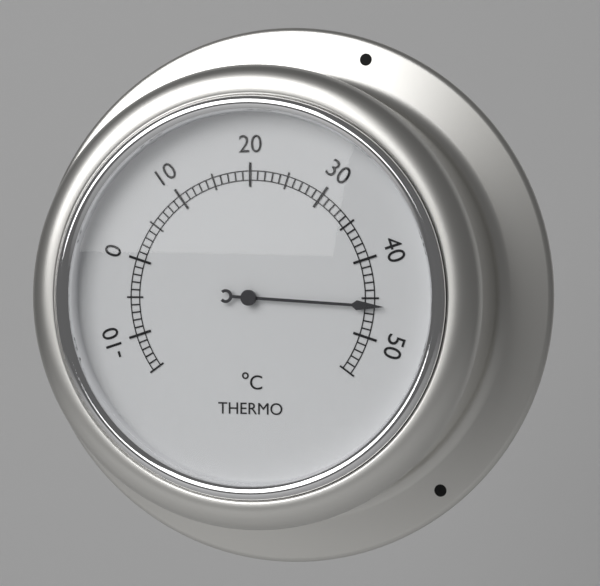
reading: 46 °C
